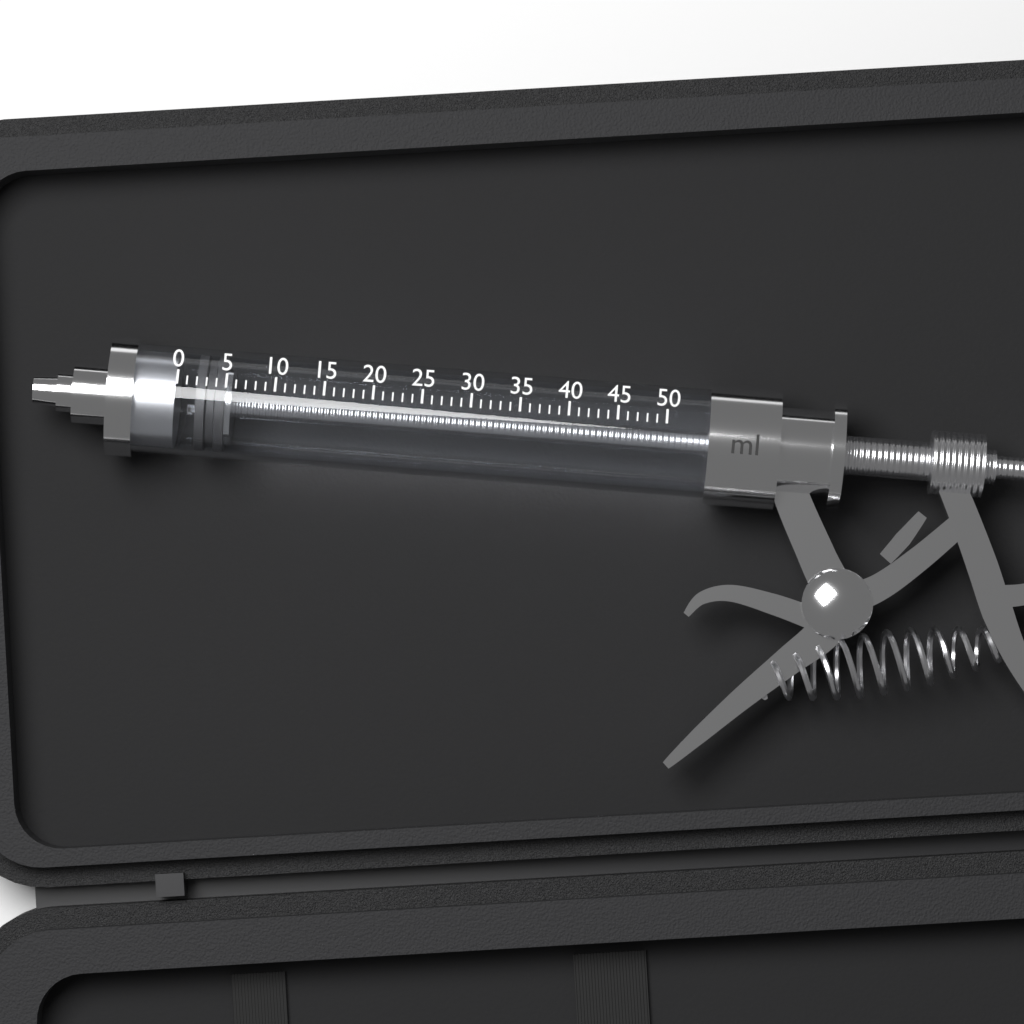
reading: 2 ml
